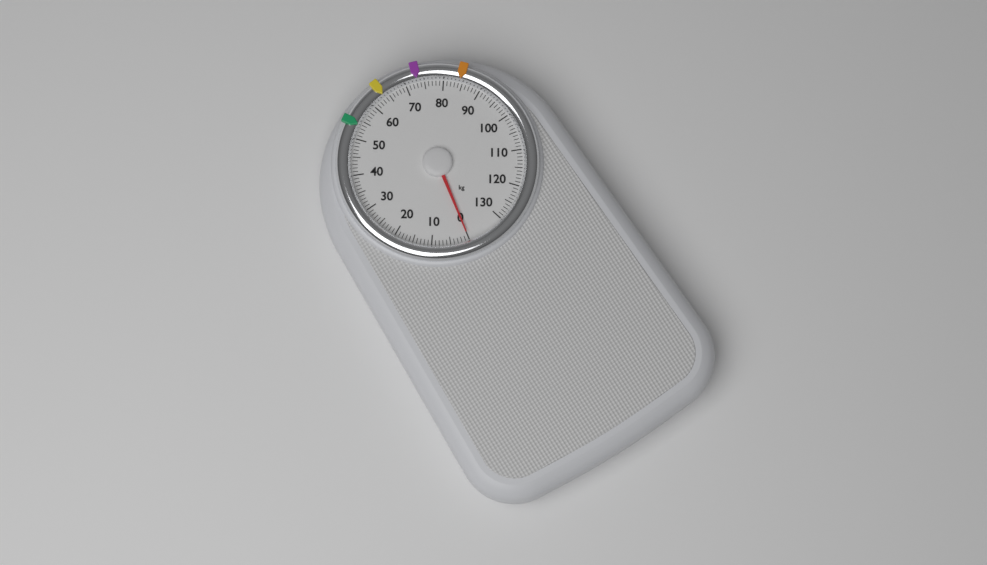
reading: 0 kg
